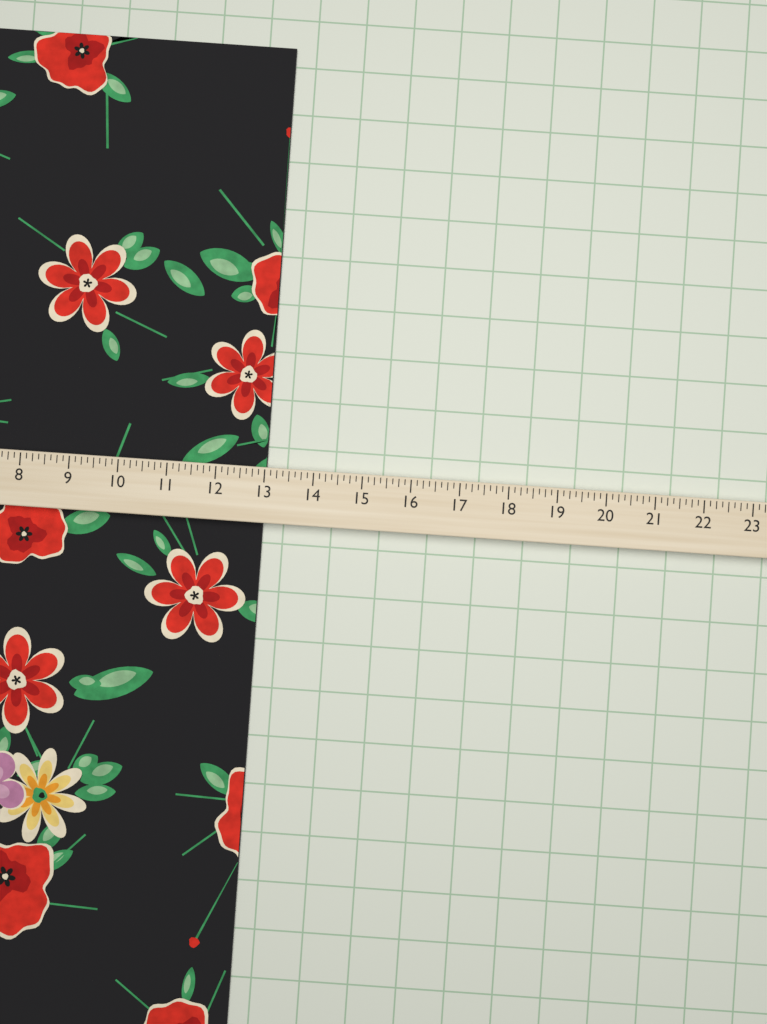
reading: 13.000 (no unit)
